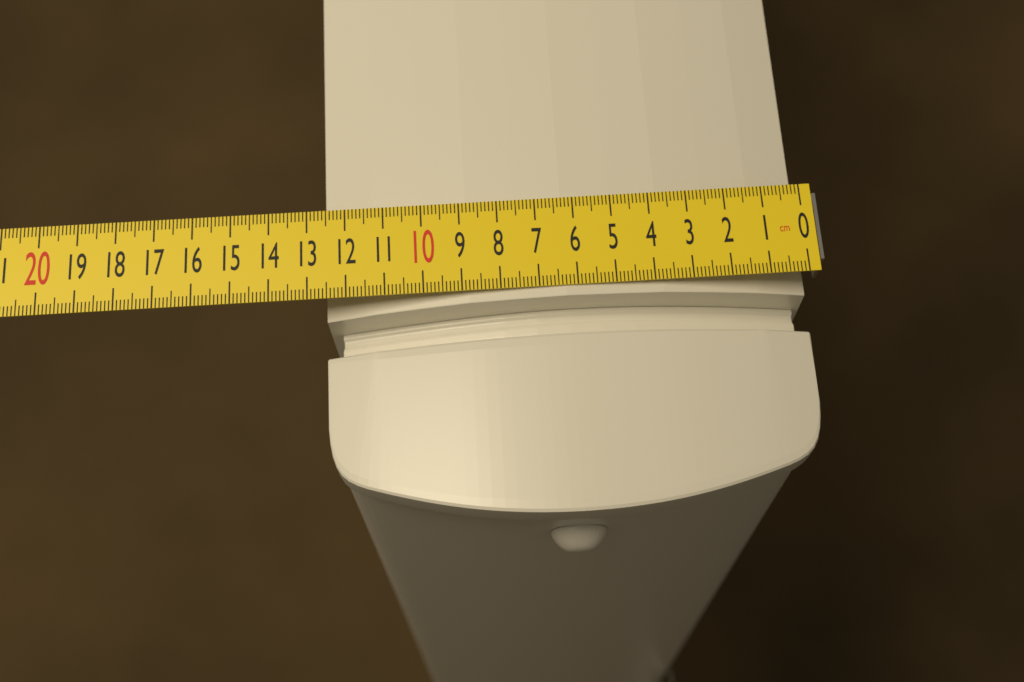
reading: 12.6 cm
